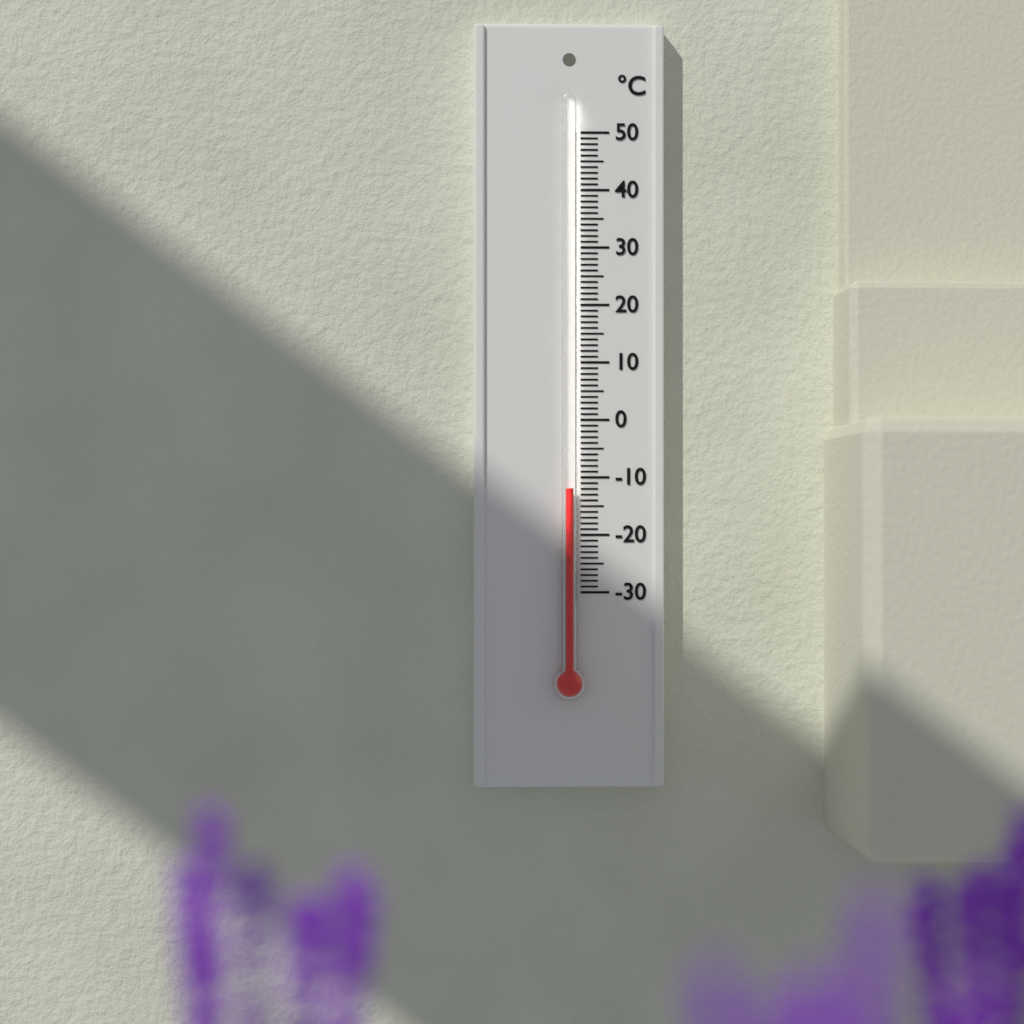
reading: -12 °C
